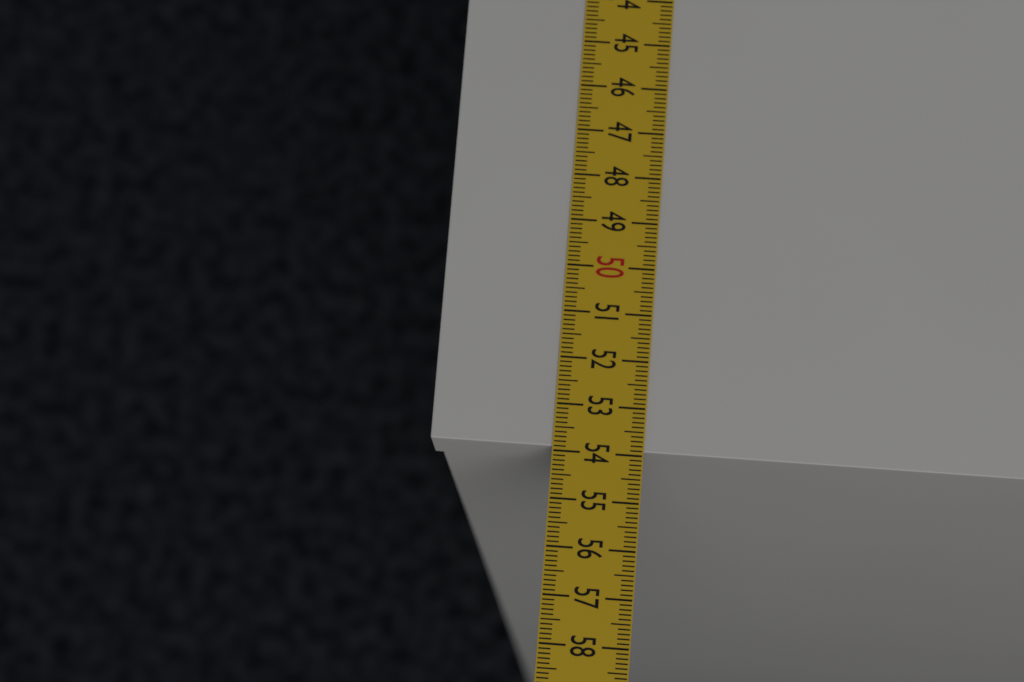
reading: 53.9 cm
